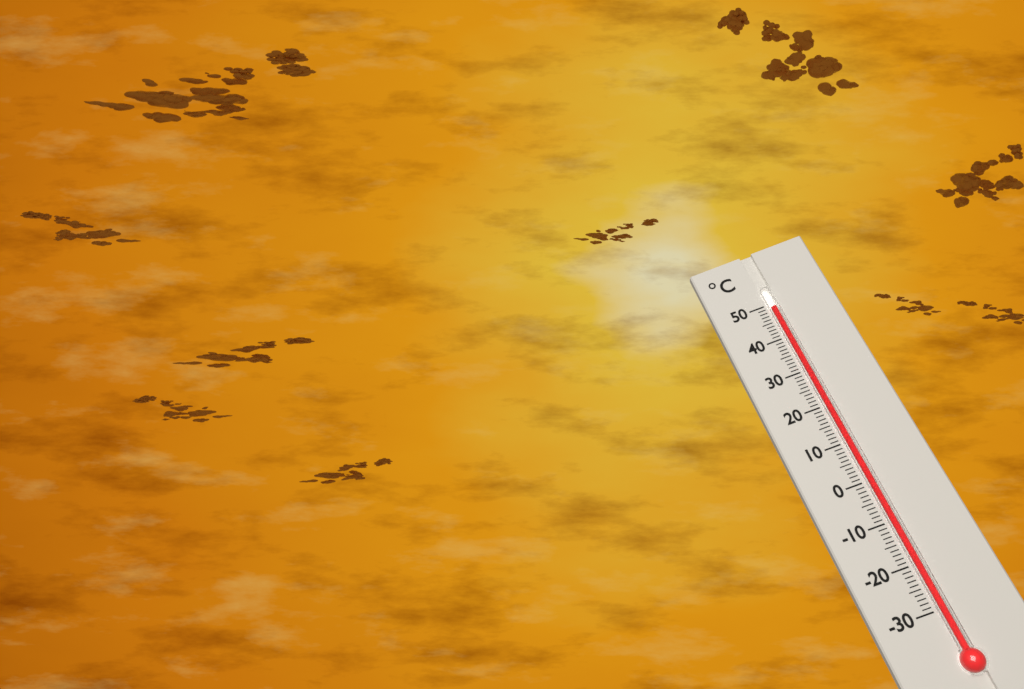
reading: 49 °C
